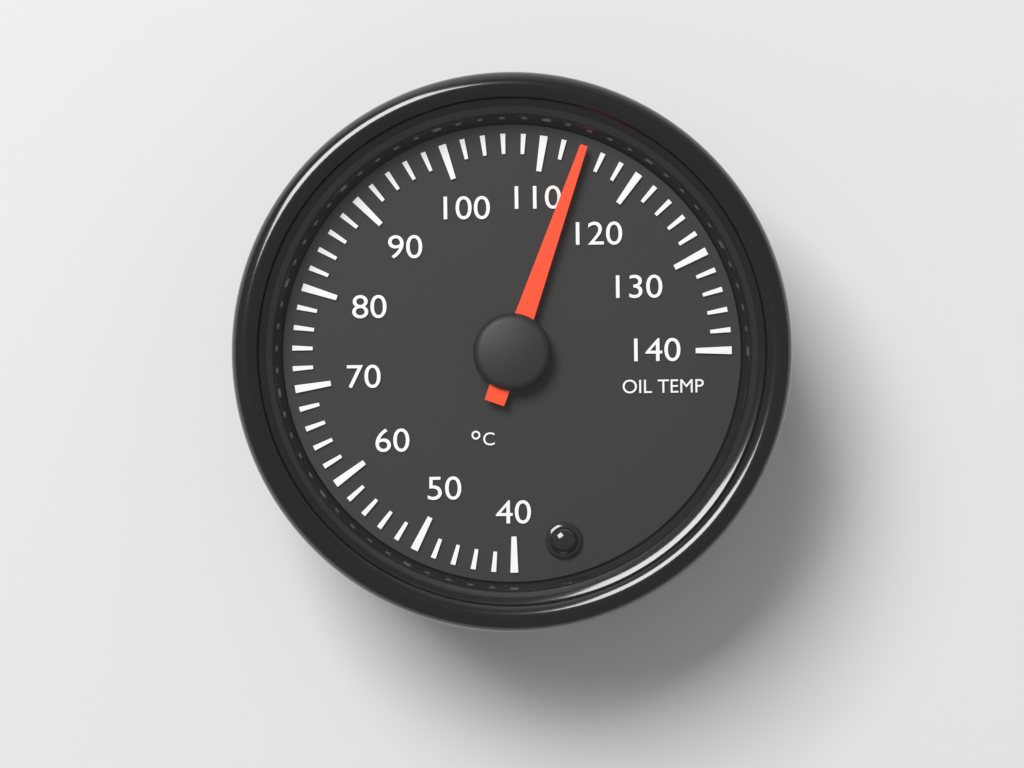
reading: 114 °C
